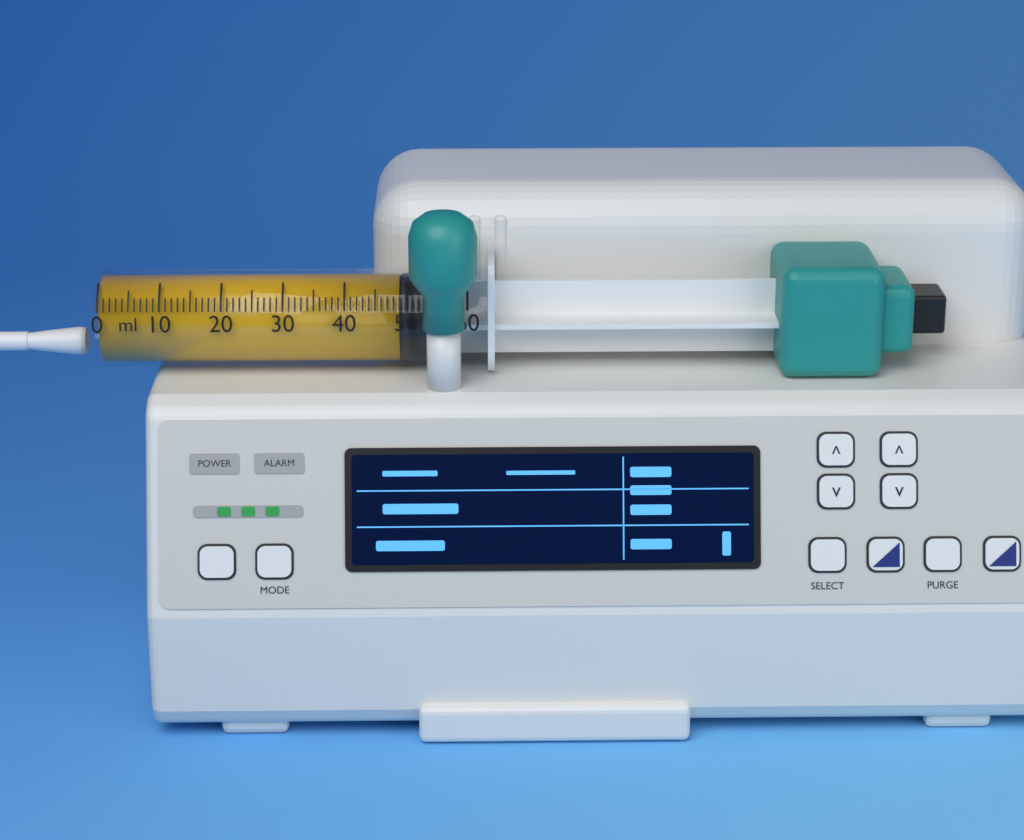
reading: 49 ml
